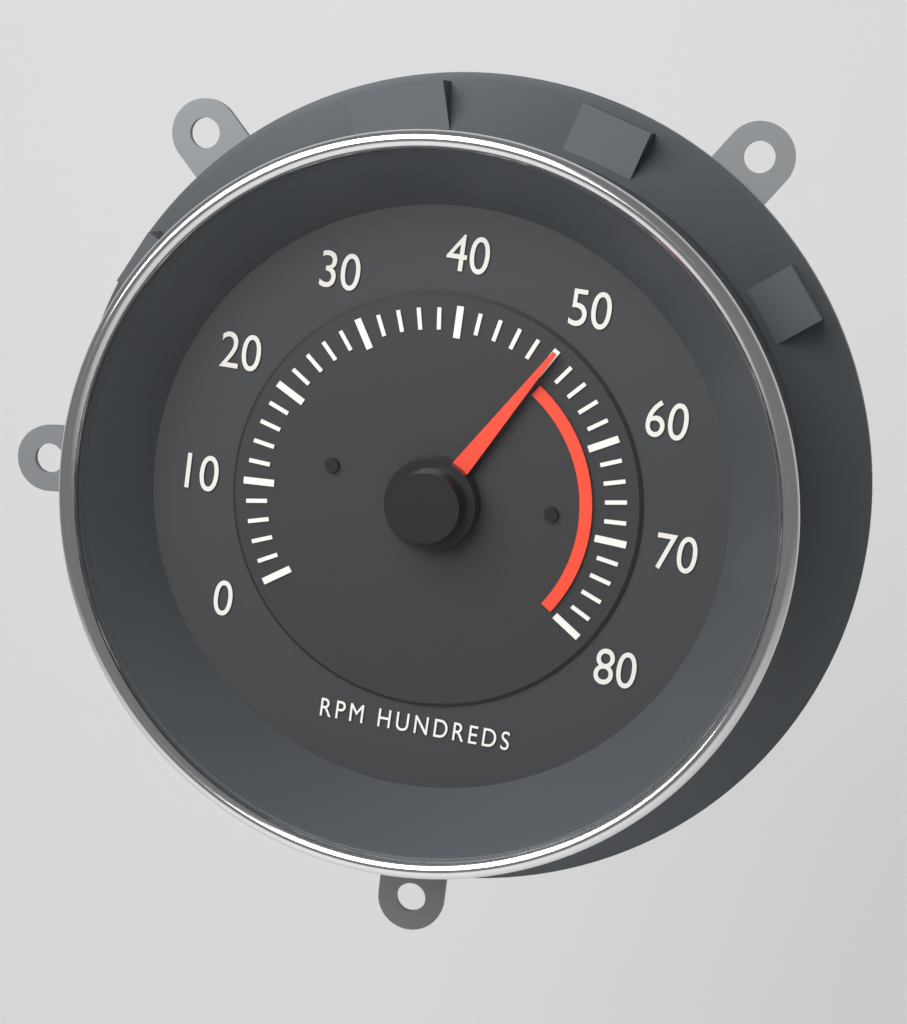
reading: 5000 RPM
